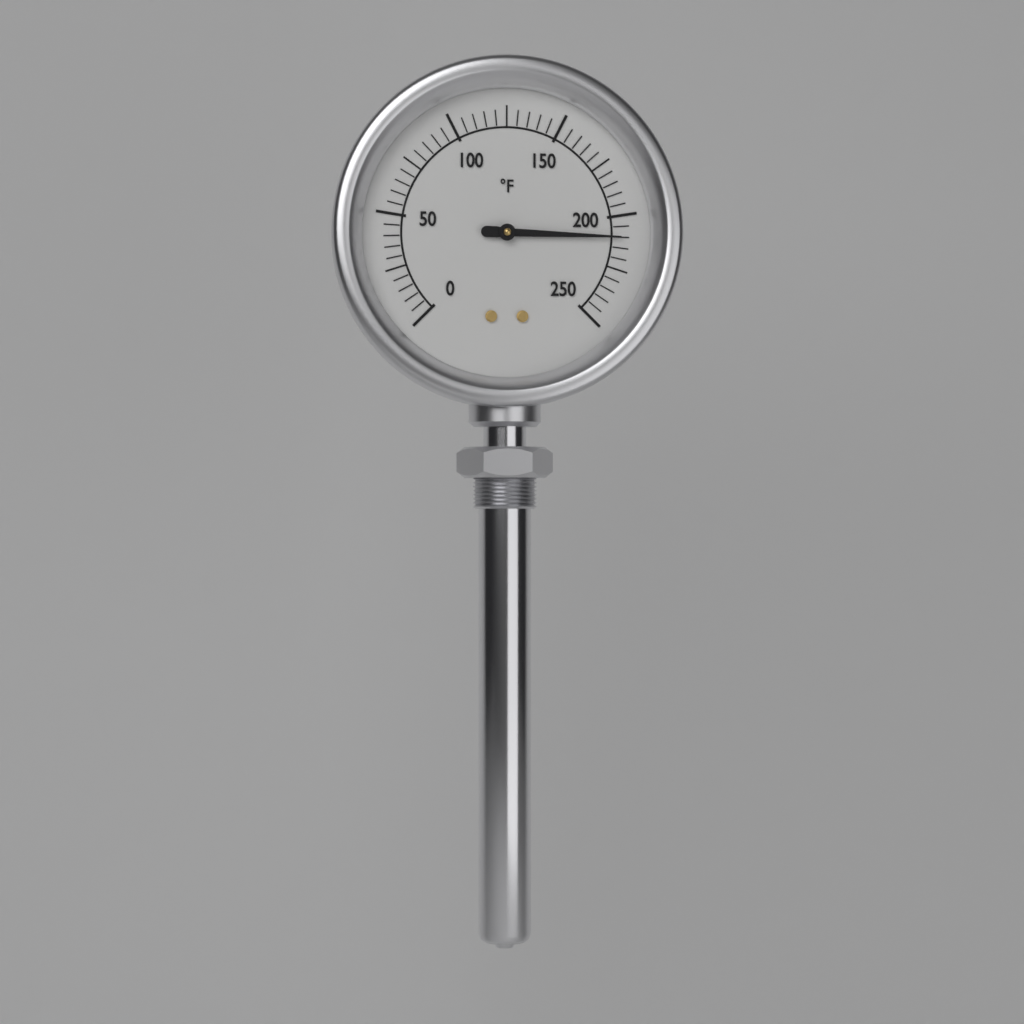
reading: 210 °F
